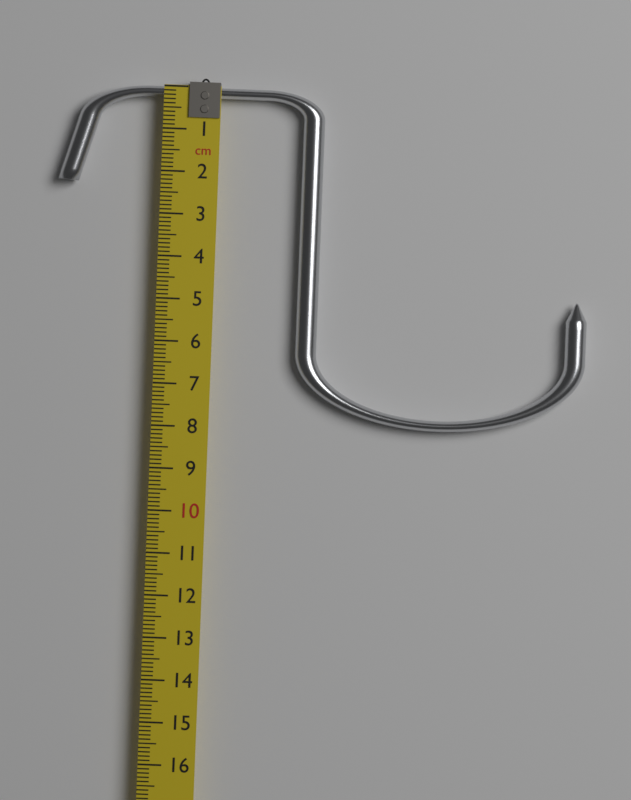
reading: 7.9 cm
